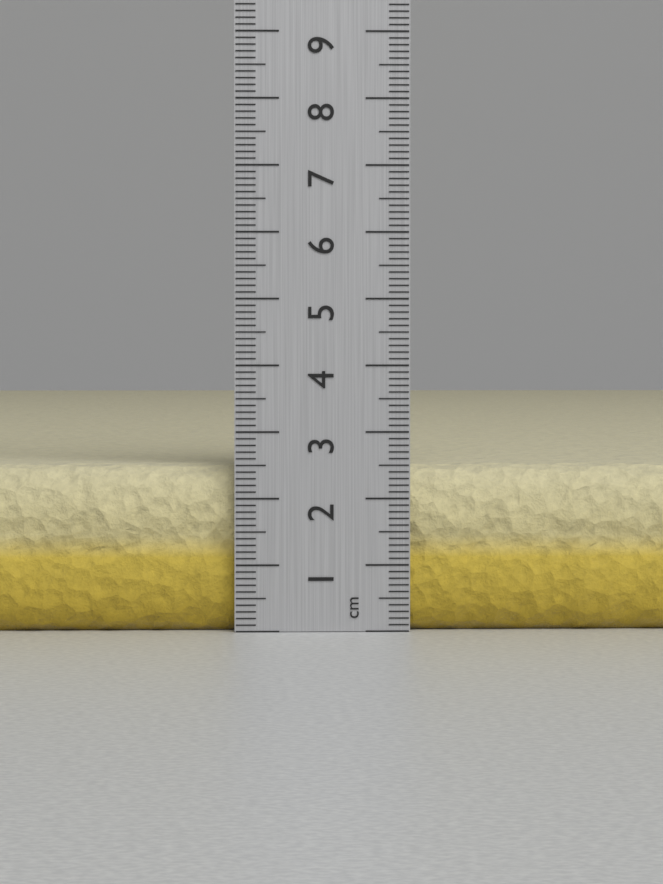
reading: 2.5 cm
